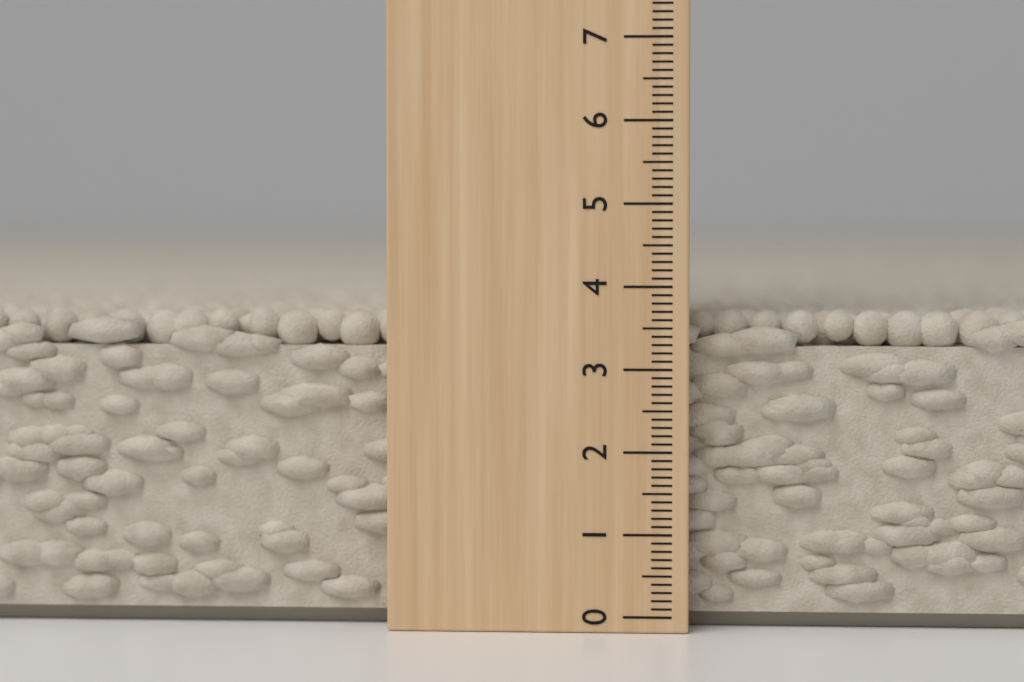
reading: 3.7 cm
